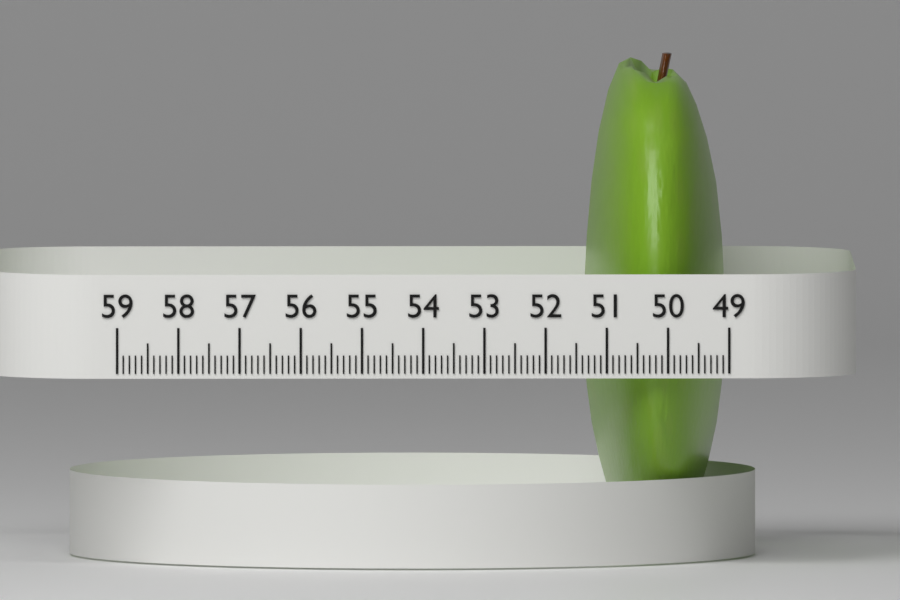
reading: 51.3 (no unit)
